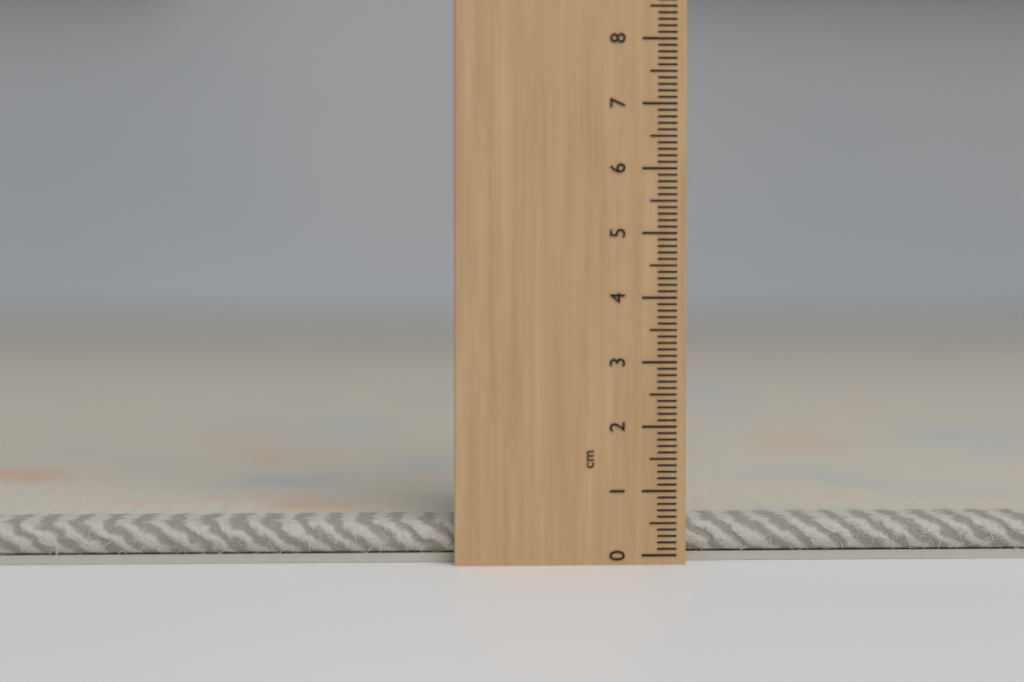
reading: 0.5 cm
